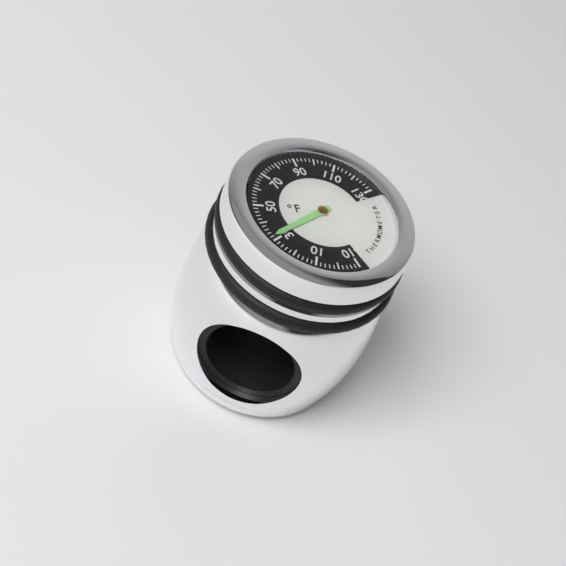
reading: 32 °F
